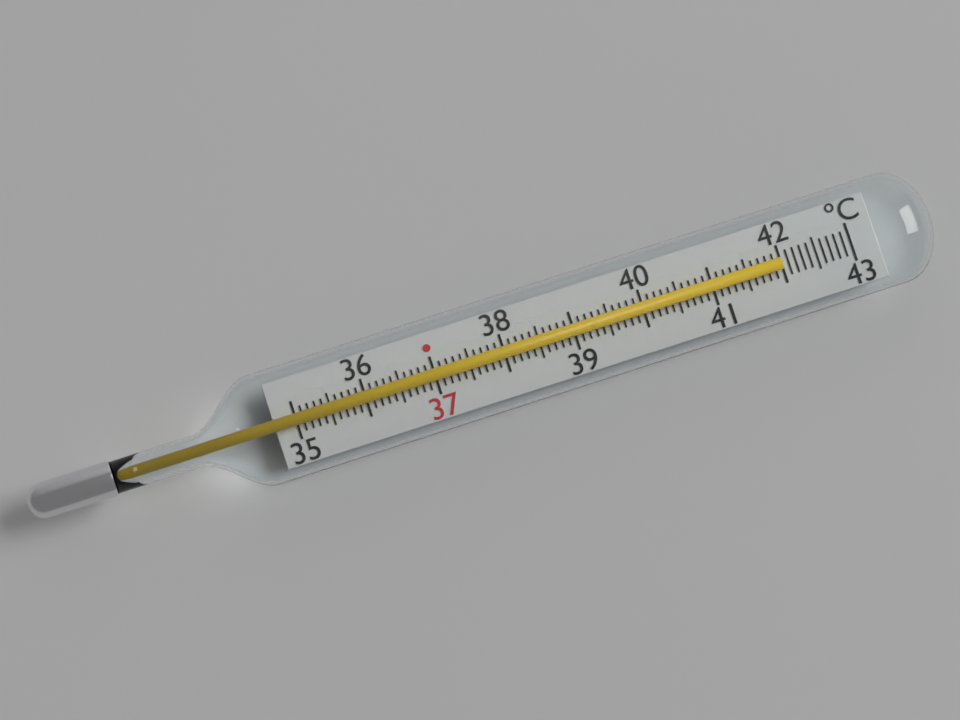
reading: 42.0 °C
